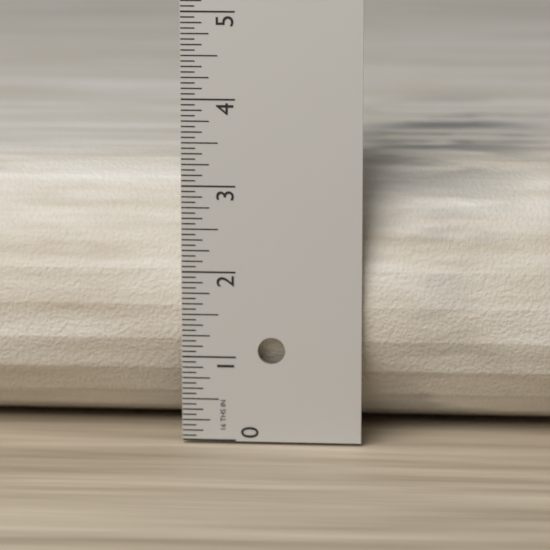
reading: 3.1875 in
